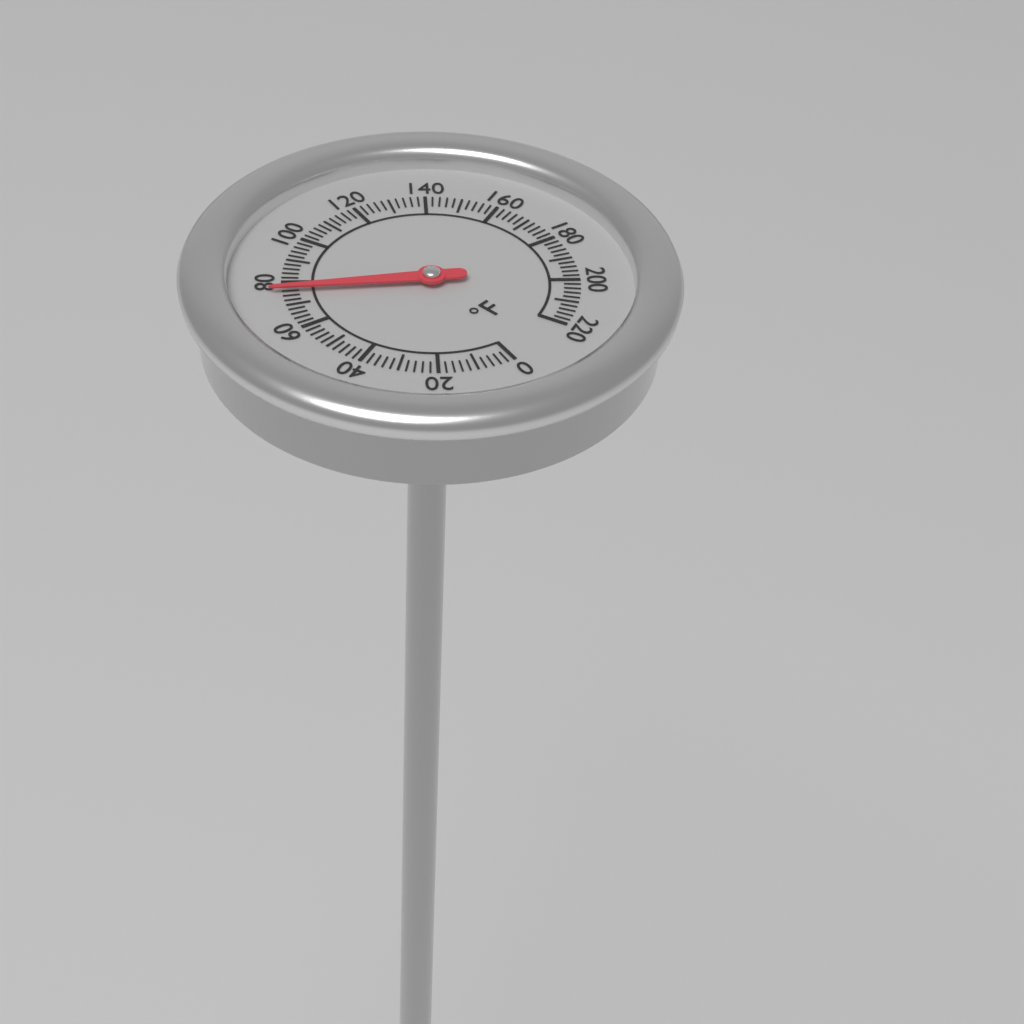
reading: 76 °F
